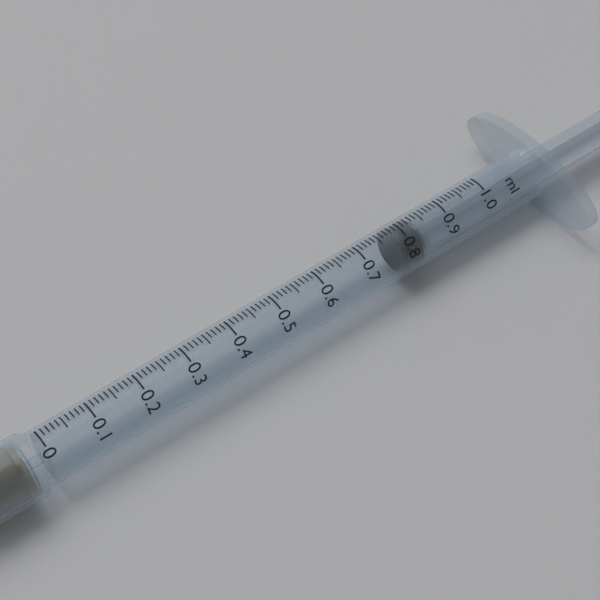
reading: 0.78 ml
